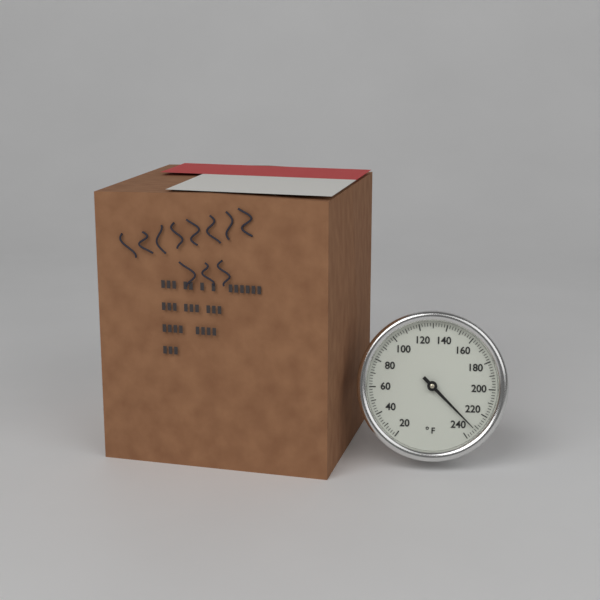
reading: 232 °F
